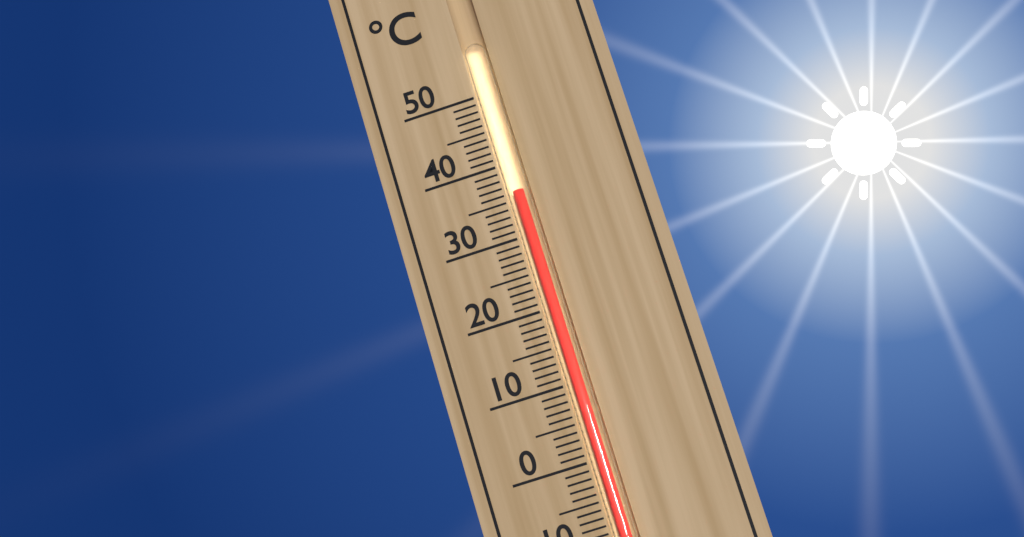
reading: 36 °C
